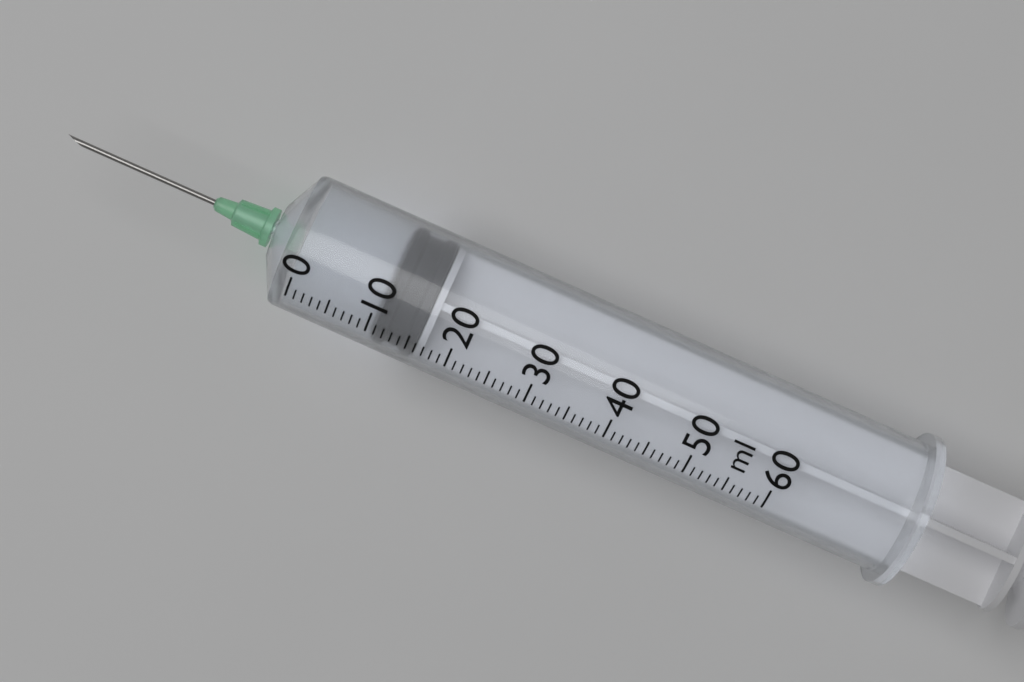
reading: 11 ml
